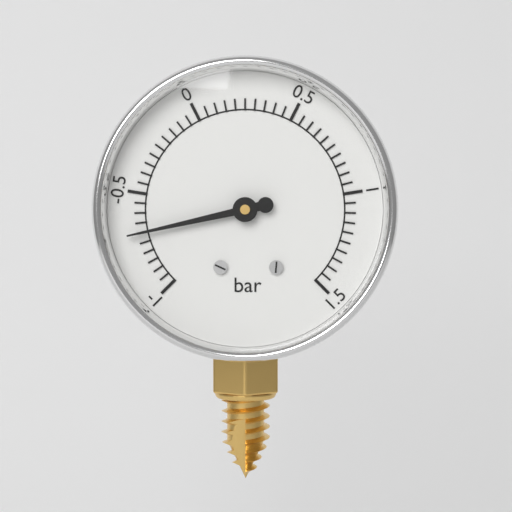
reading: -0.70 bar
